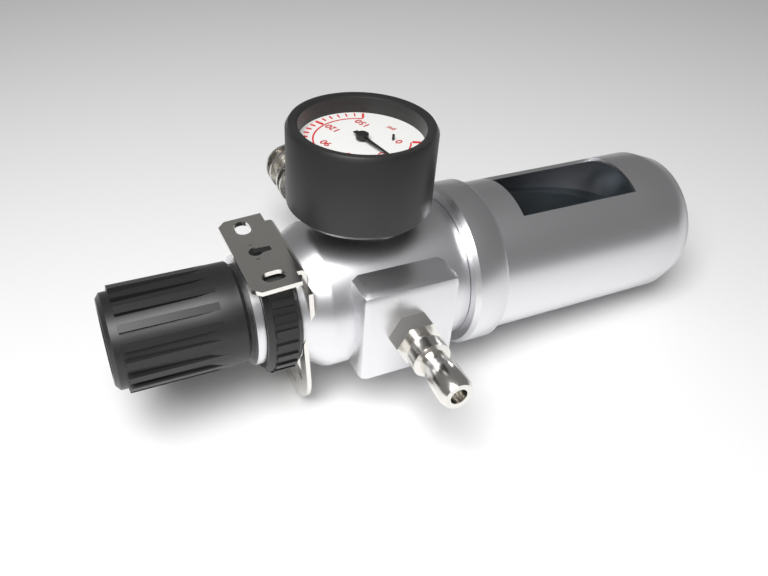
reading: 30 psi
